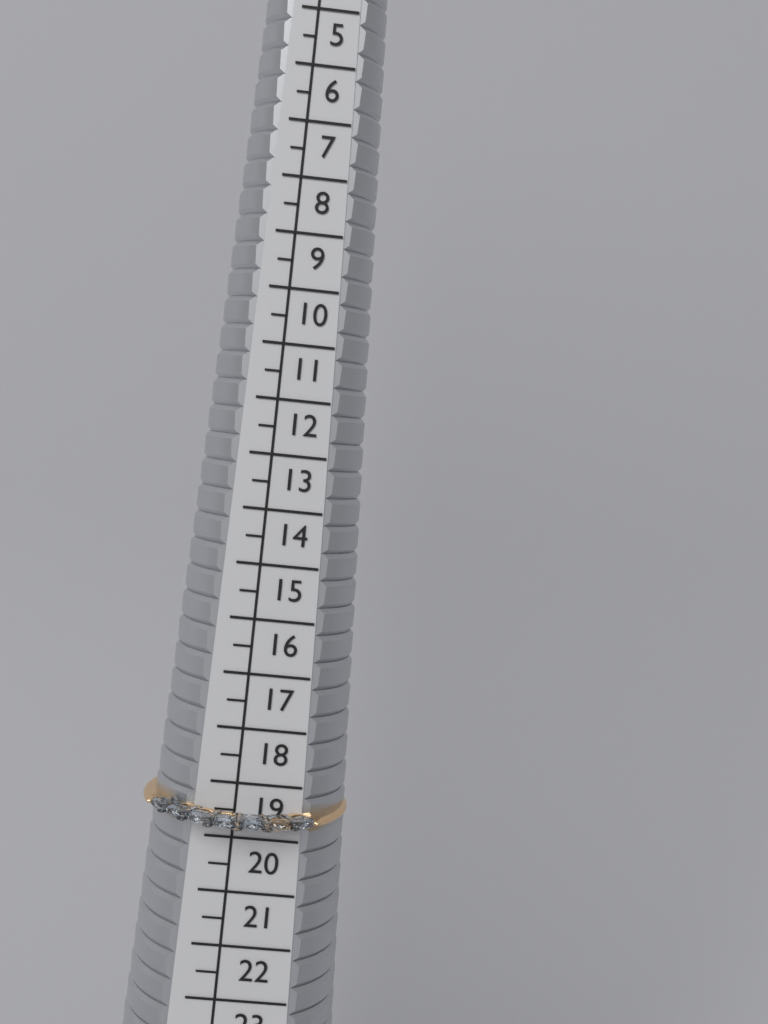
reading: 20.0 (no unit)
